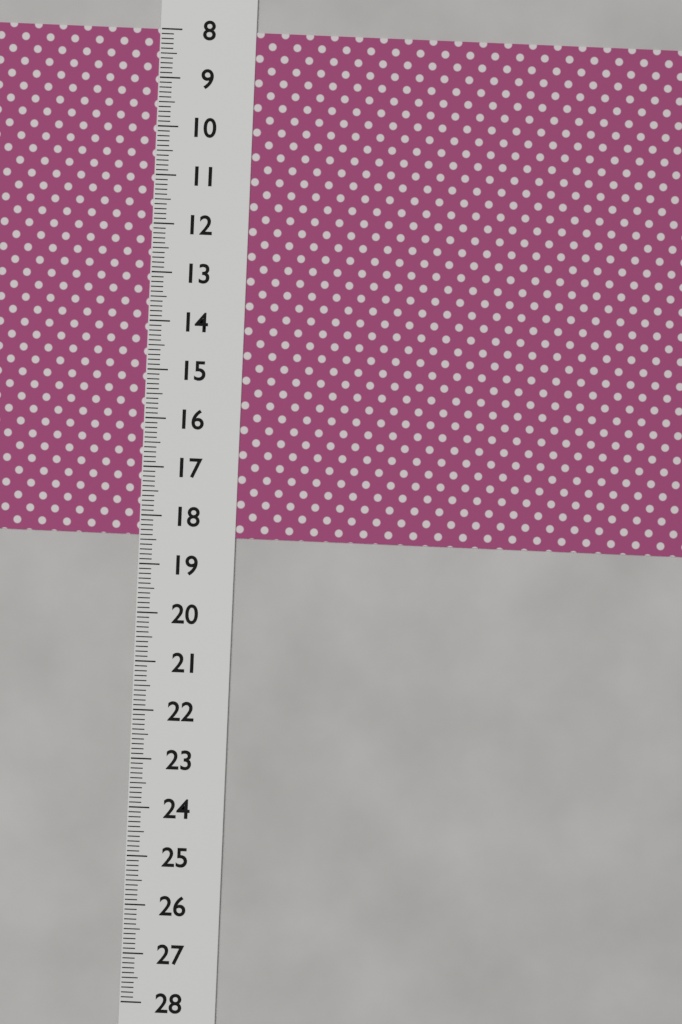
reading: 18.4 (no unit)
